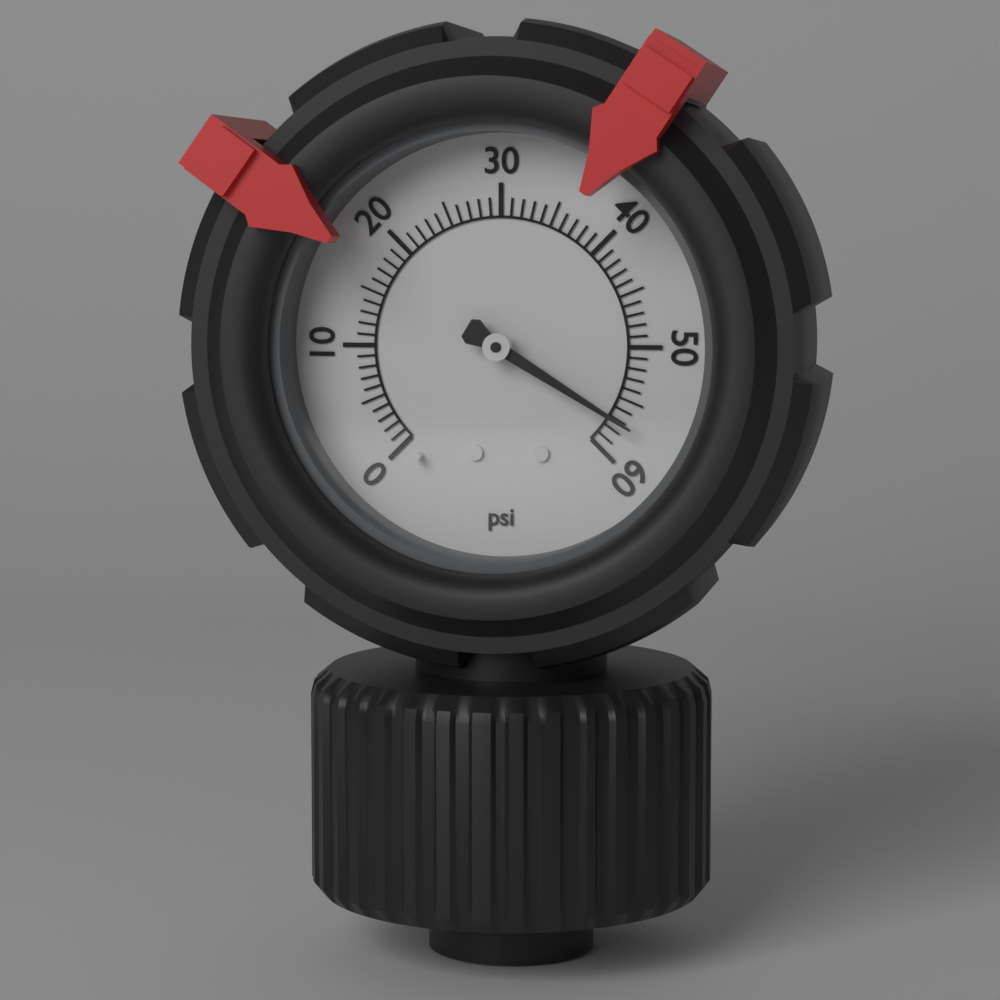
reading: 57 psi
